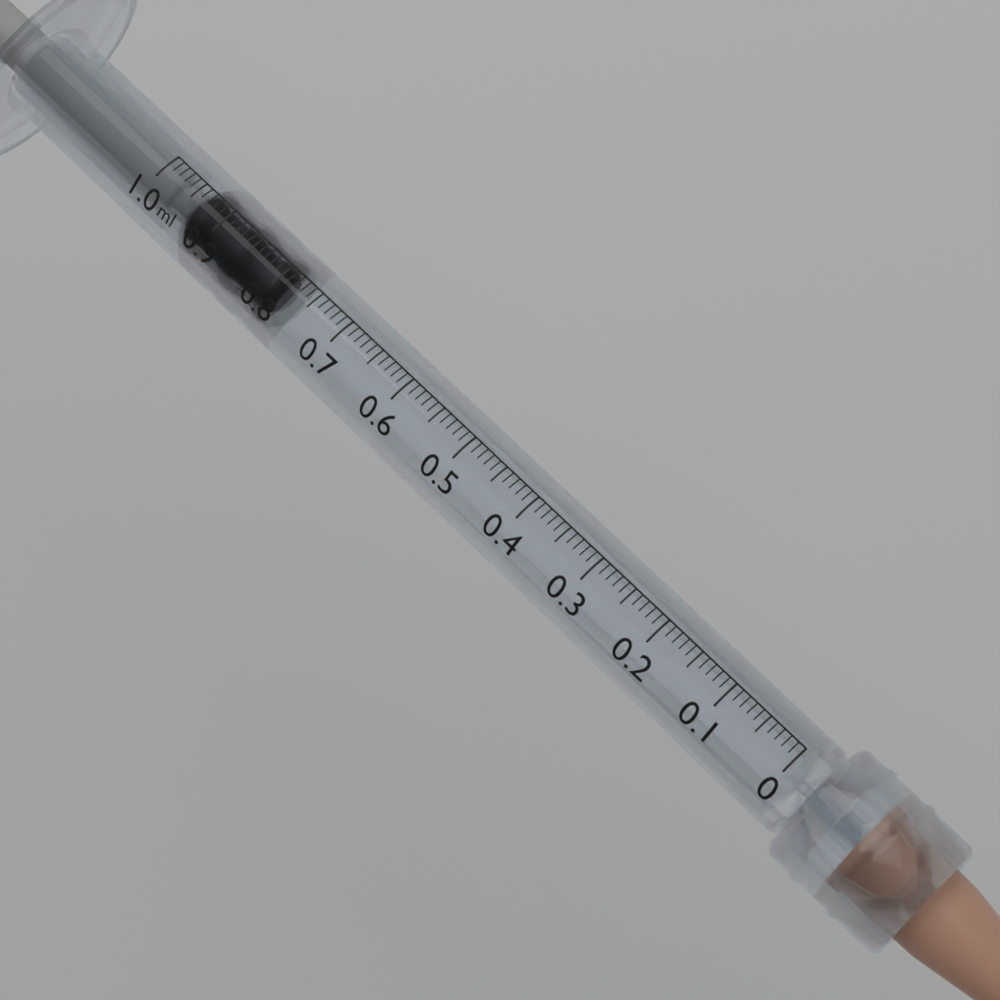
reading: 0.79 ml
